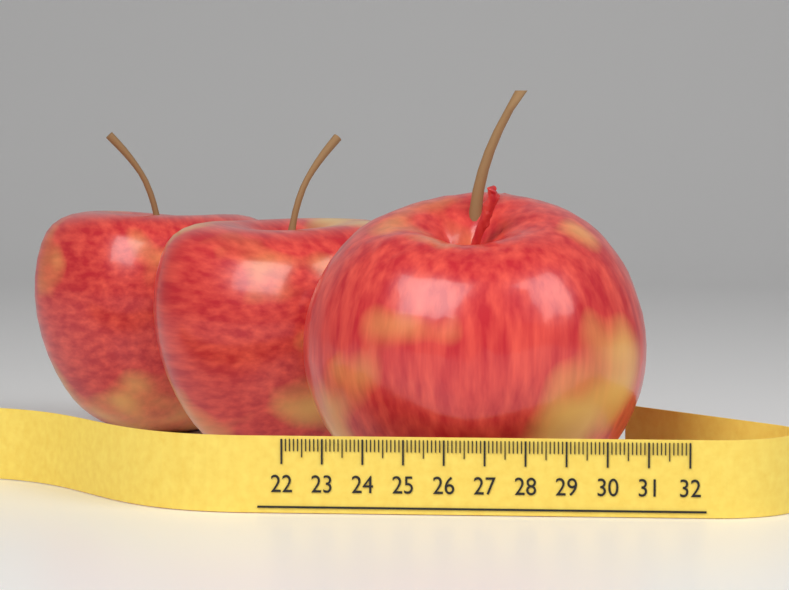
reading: 30.9 (no unit)
